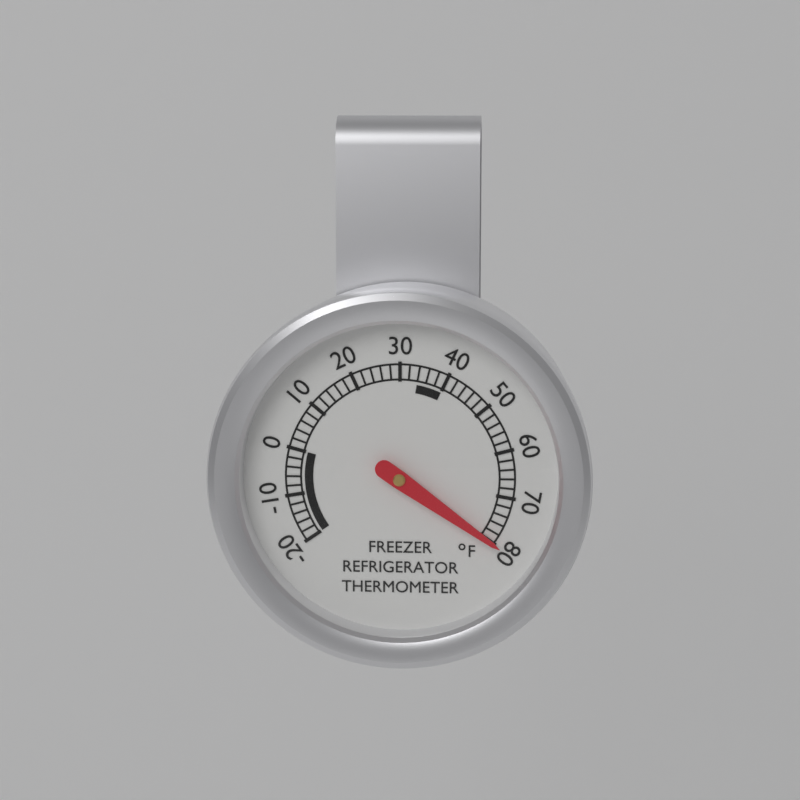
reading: 80 °F
